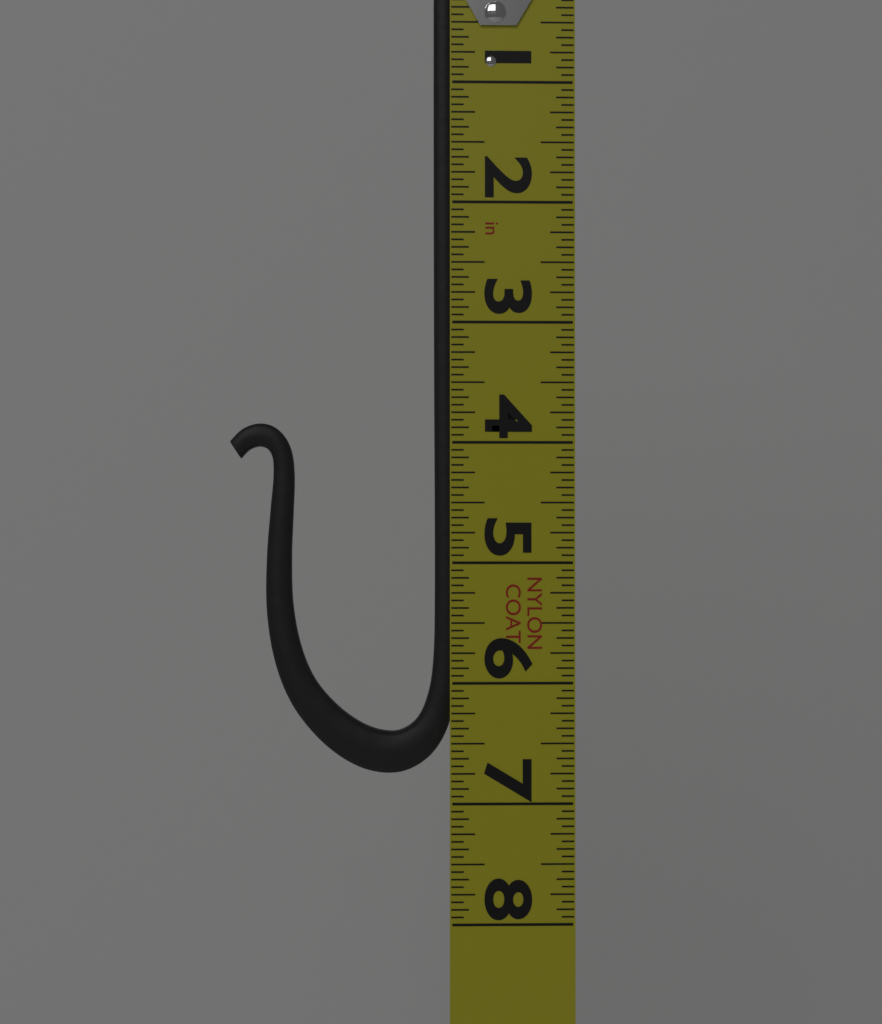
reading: 6.7500 in
